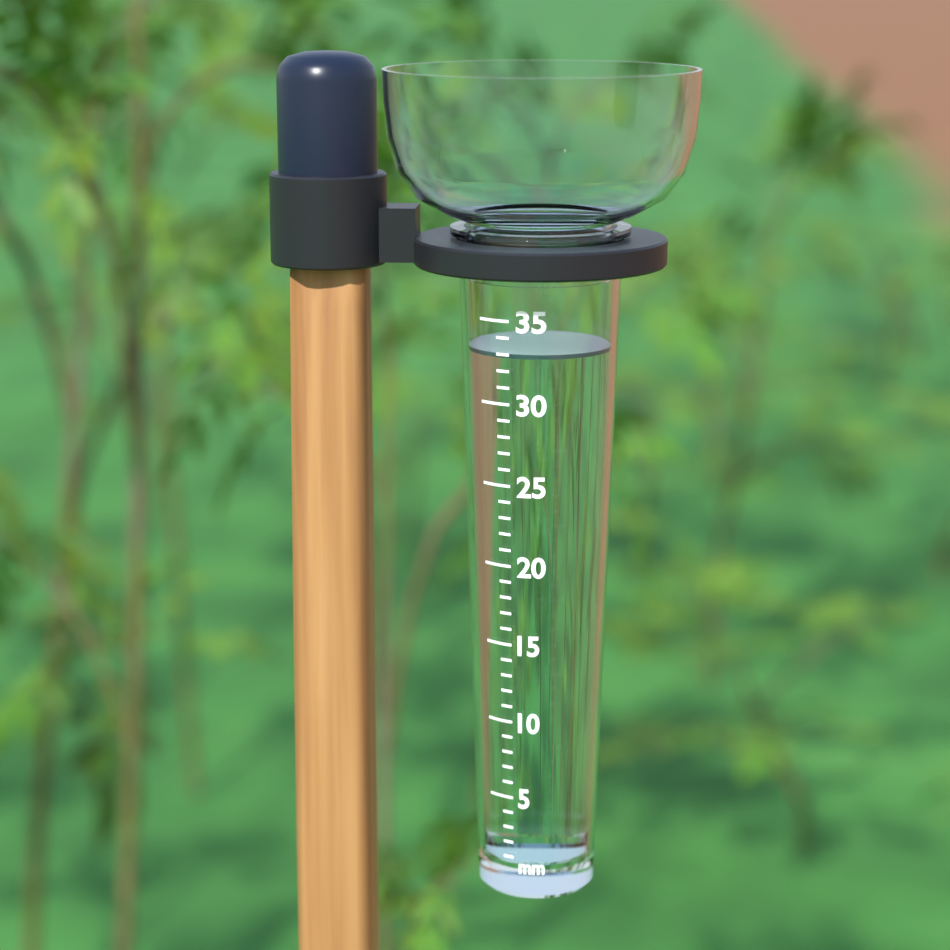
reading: 33 mm
